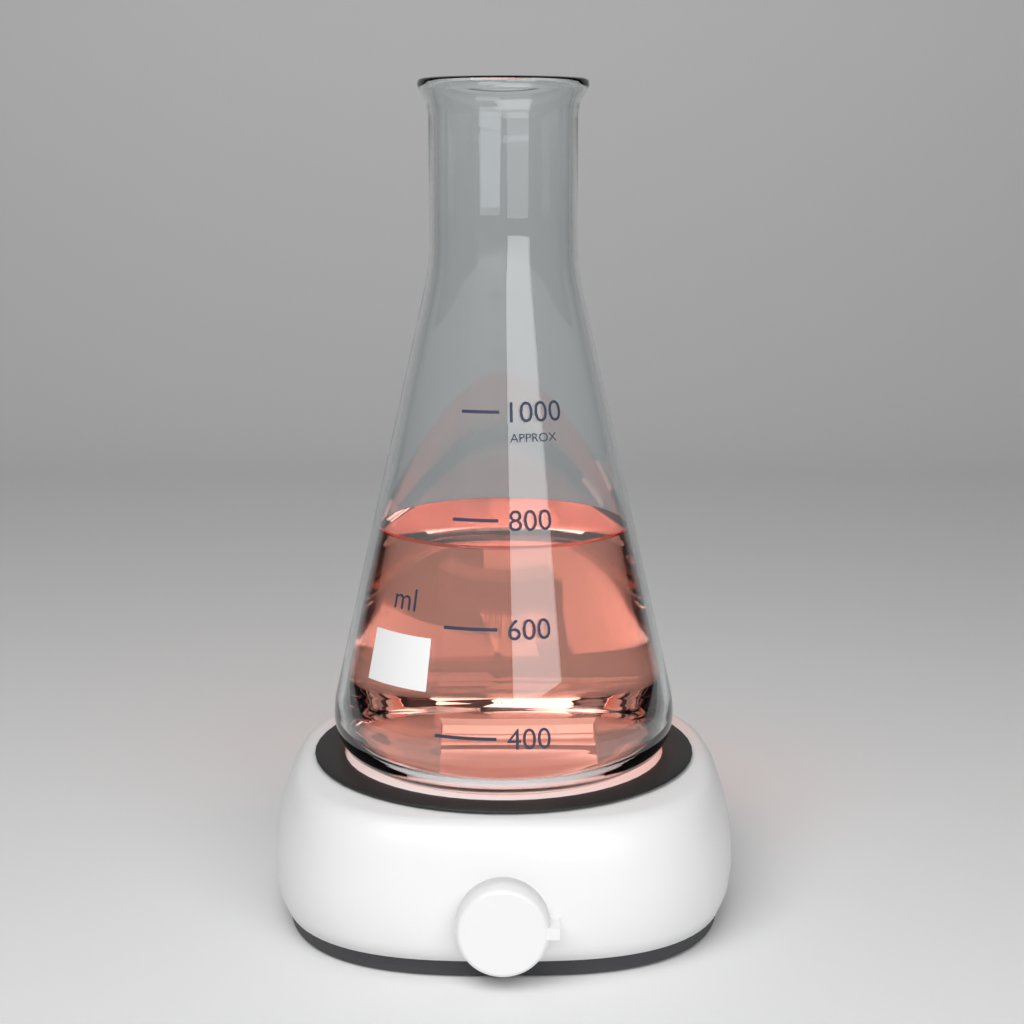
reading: 750 ml
